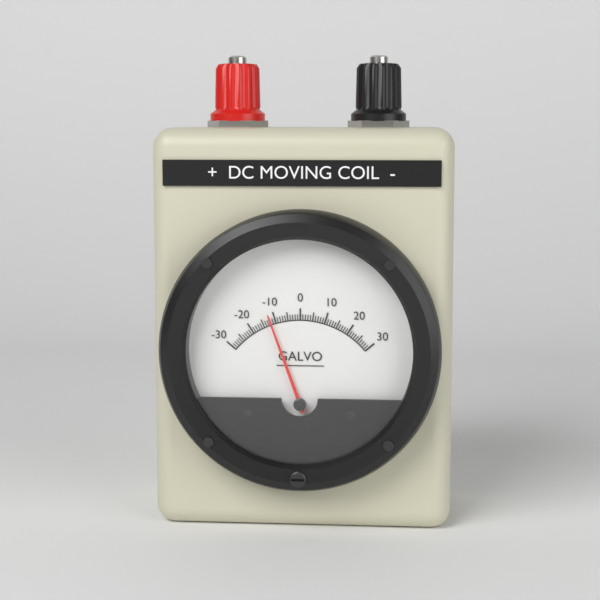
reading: -12 (no unit)
